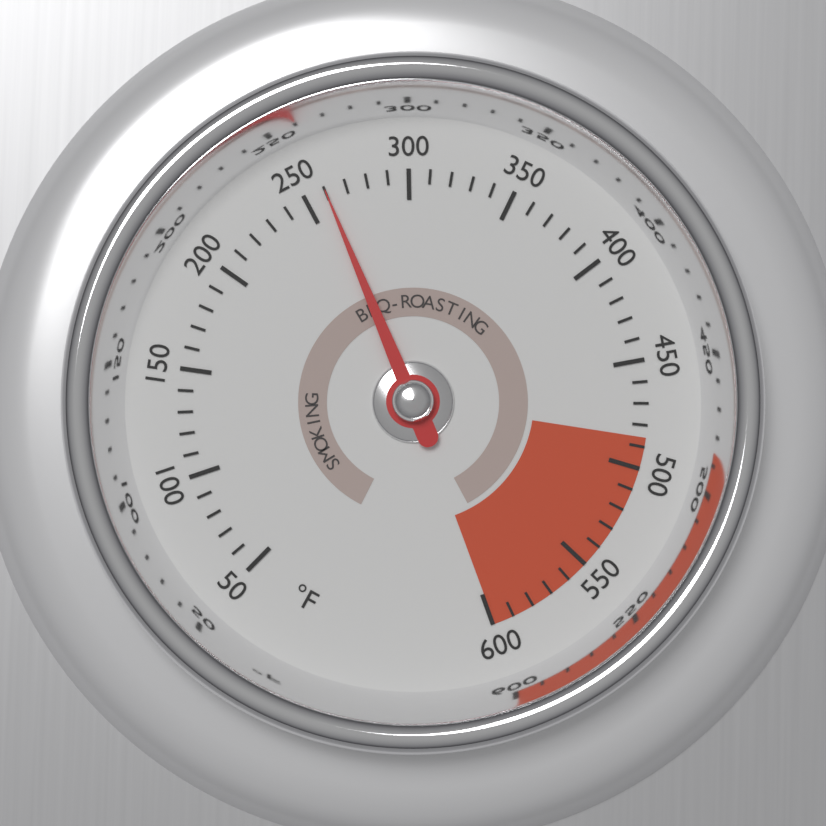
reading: 260 °F
